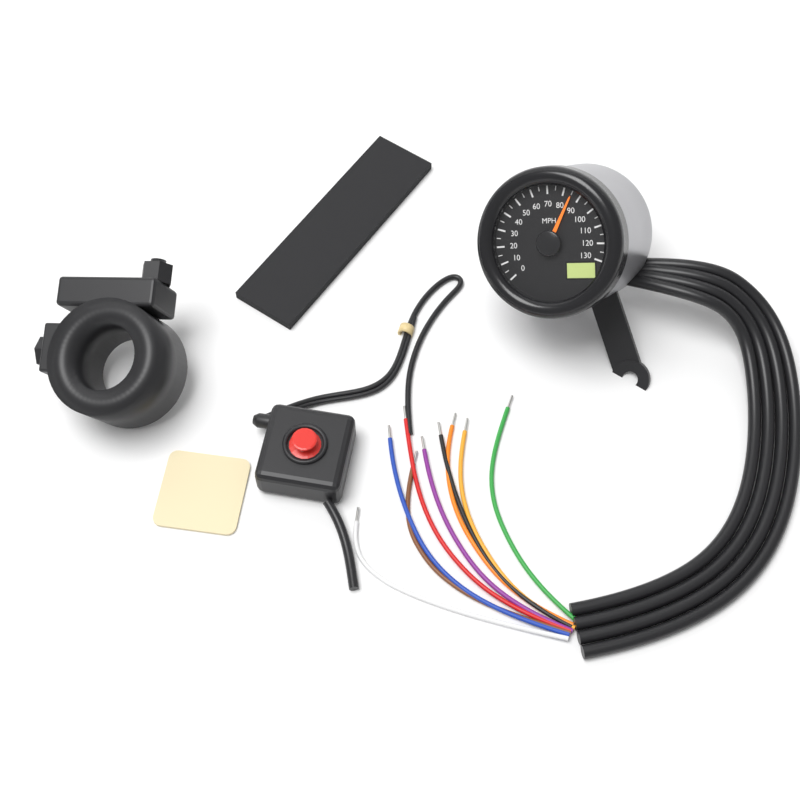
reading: 85 MPH
